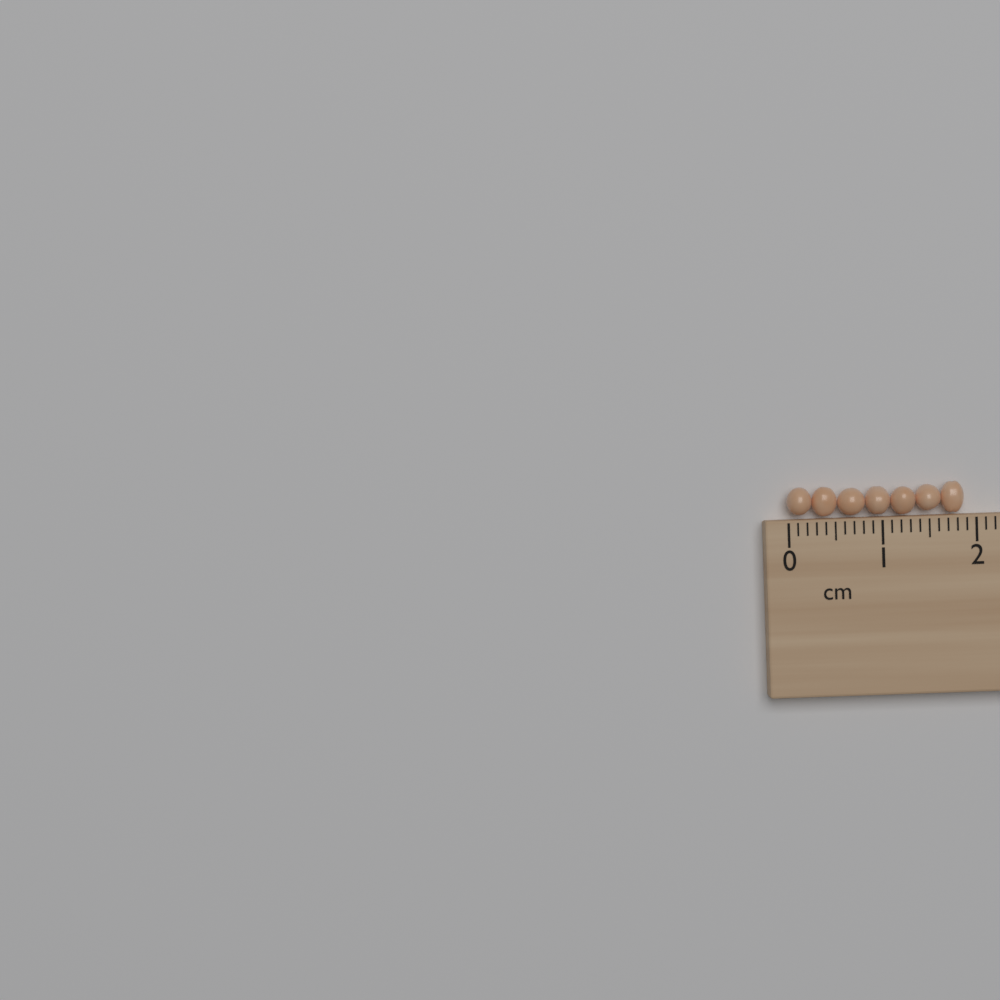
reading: 1.9 cm
